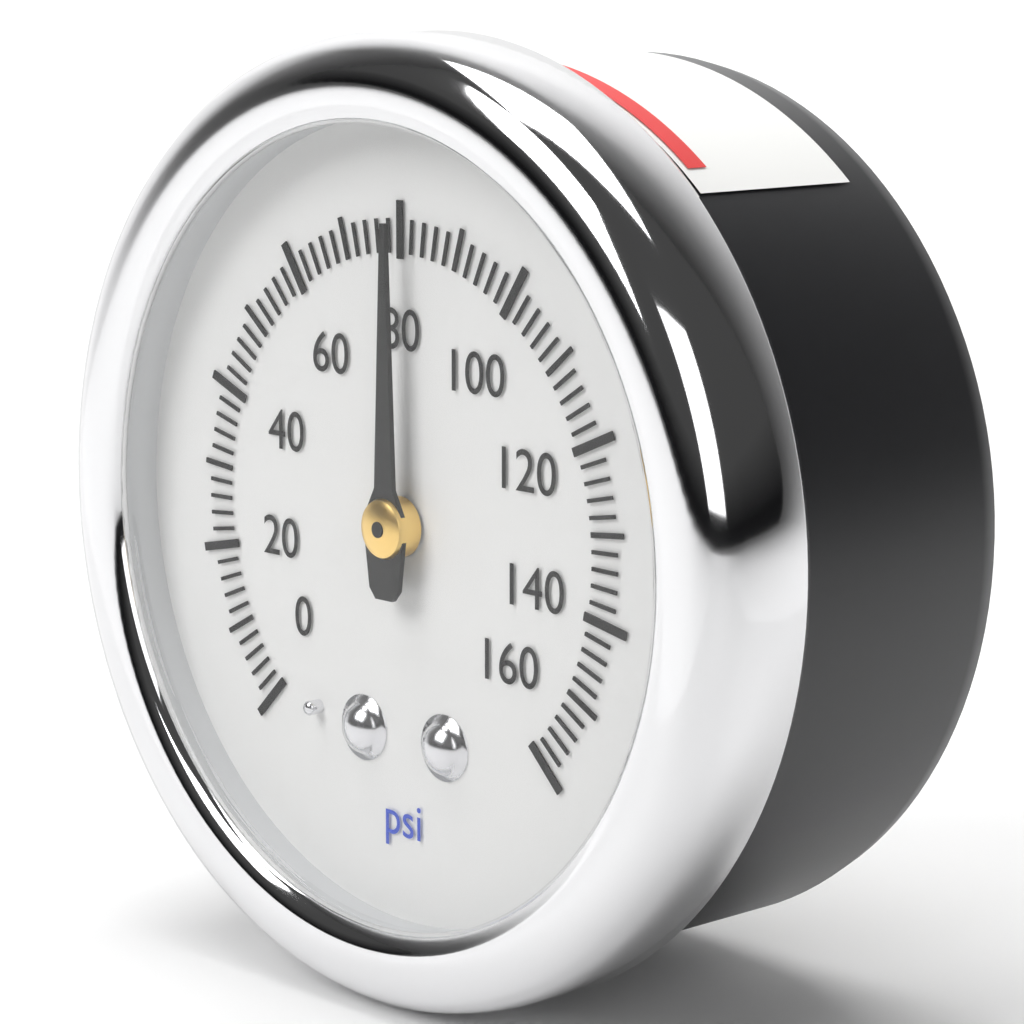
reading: 80 psi
